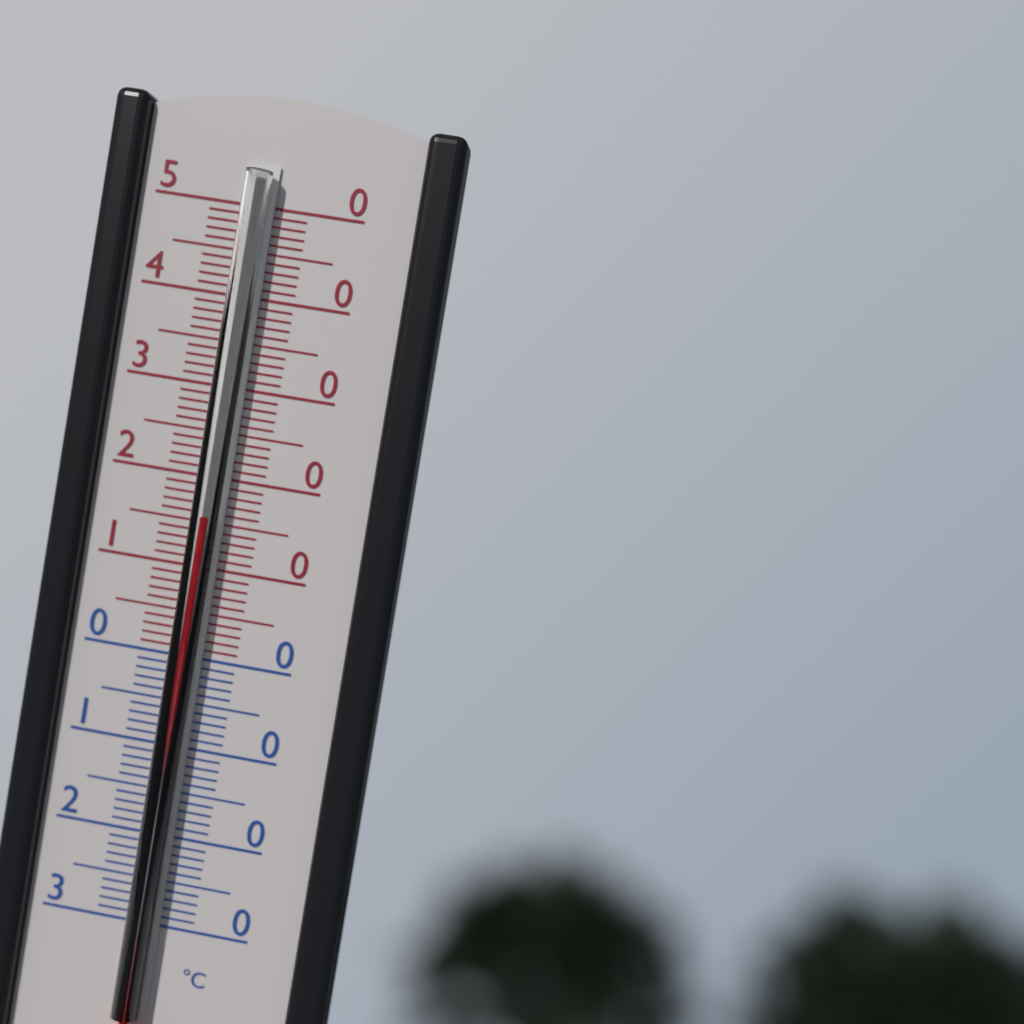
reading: 16 °C
